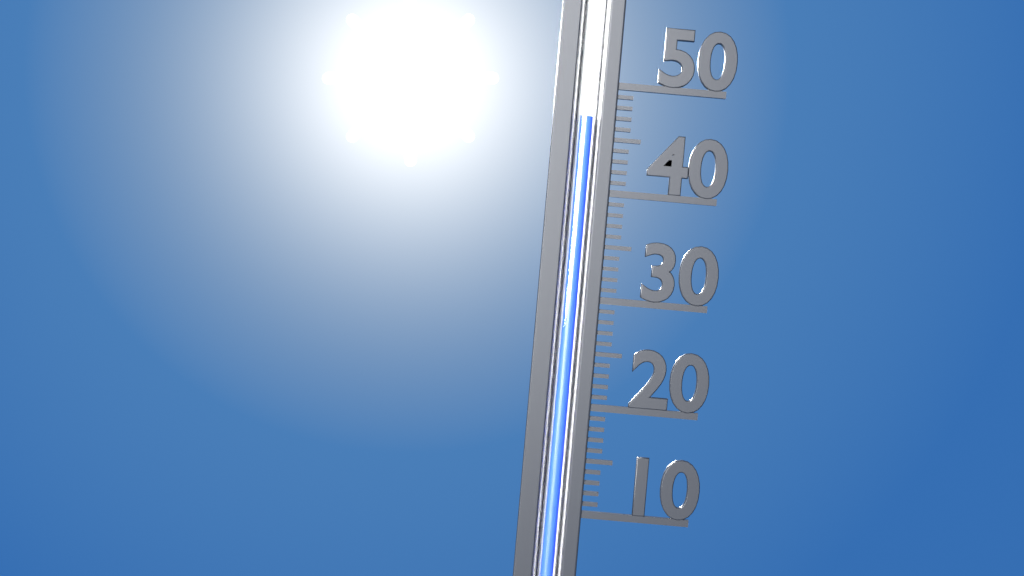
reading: 47 (no unit)
